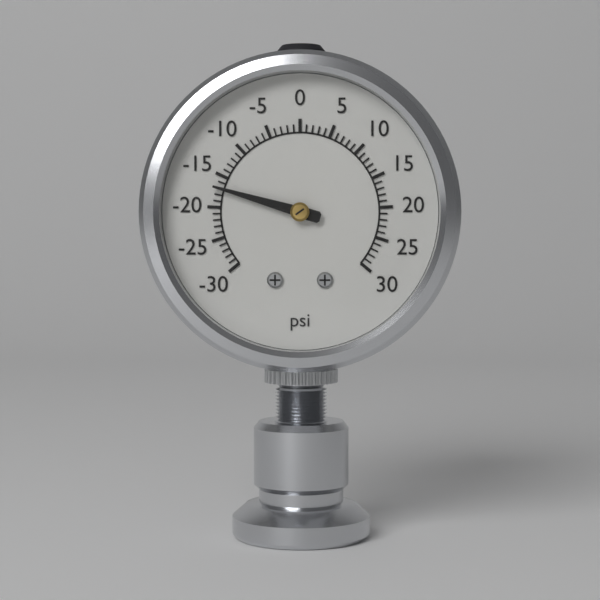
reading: -17 psi
